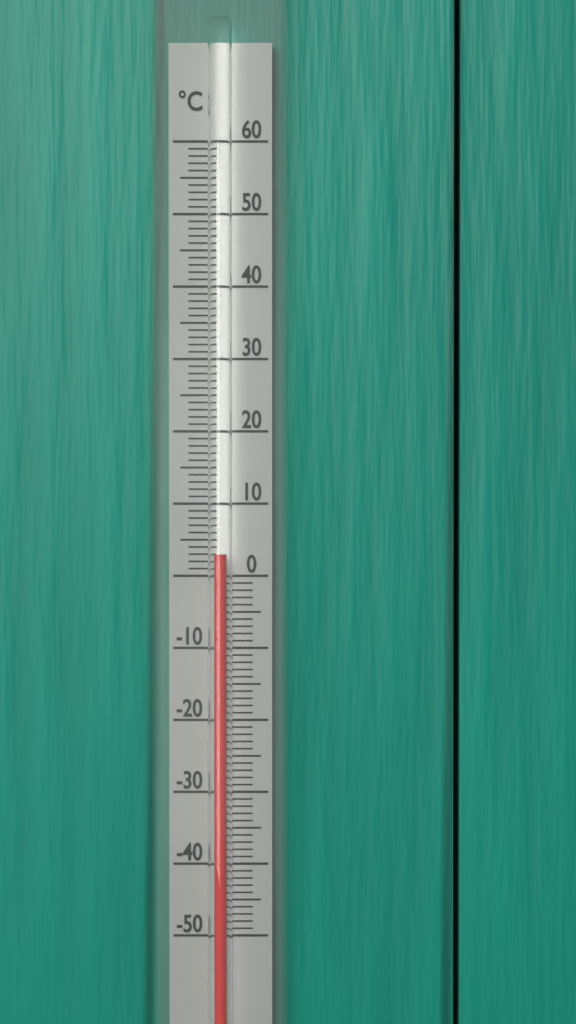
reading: 3 °C
